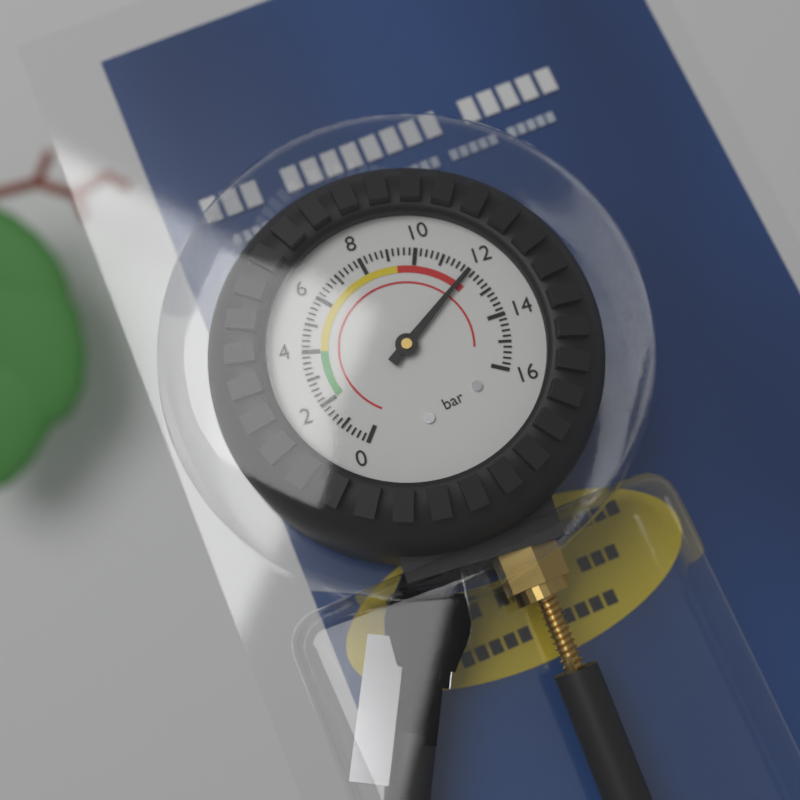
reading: 12.0 bar
